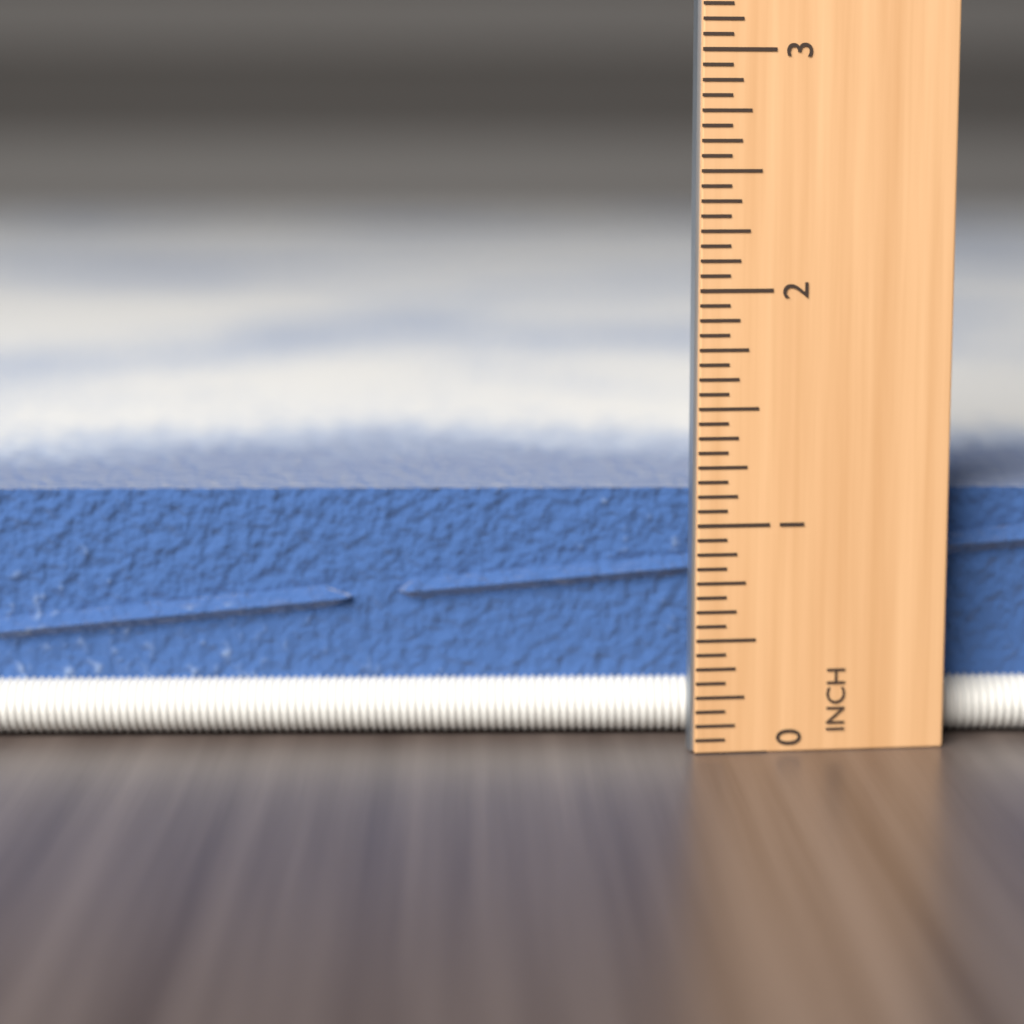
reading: 1.1250 in
